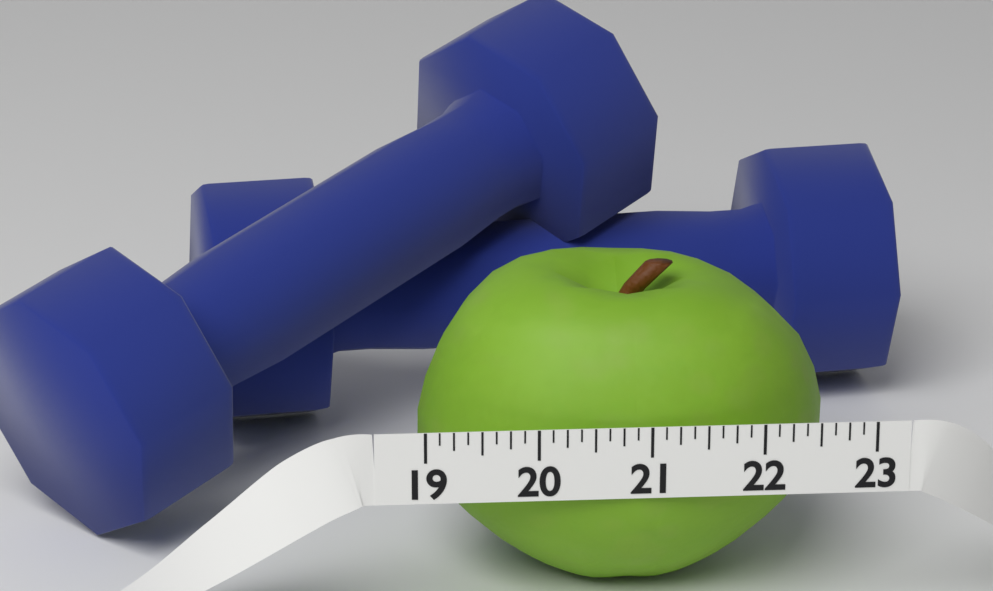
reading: 22.750 (no unit)
